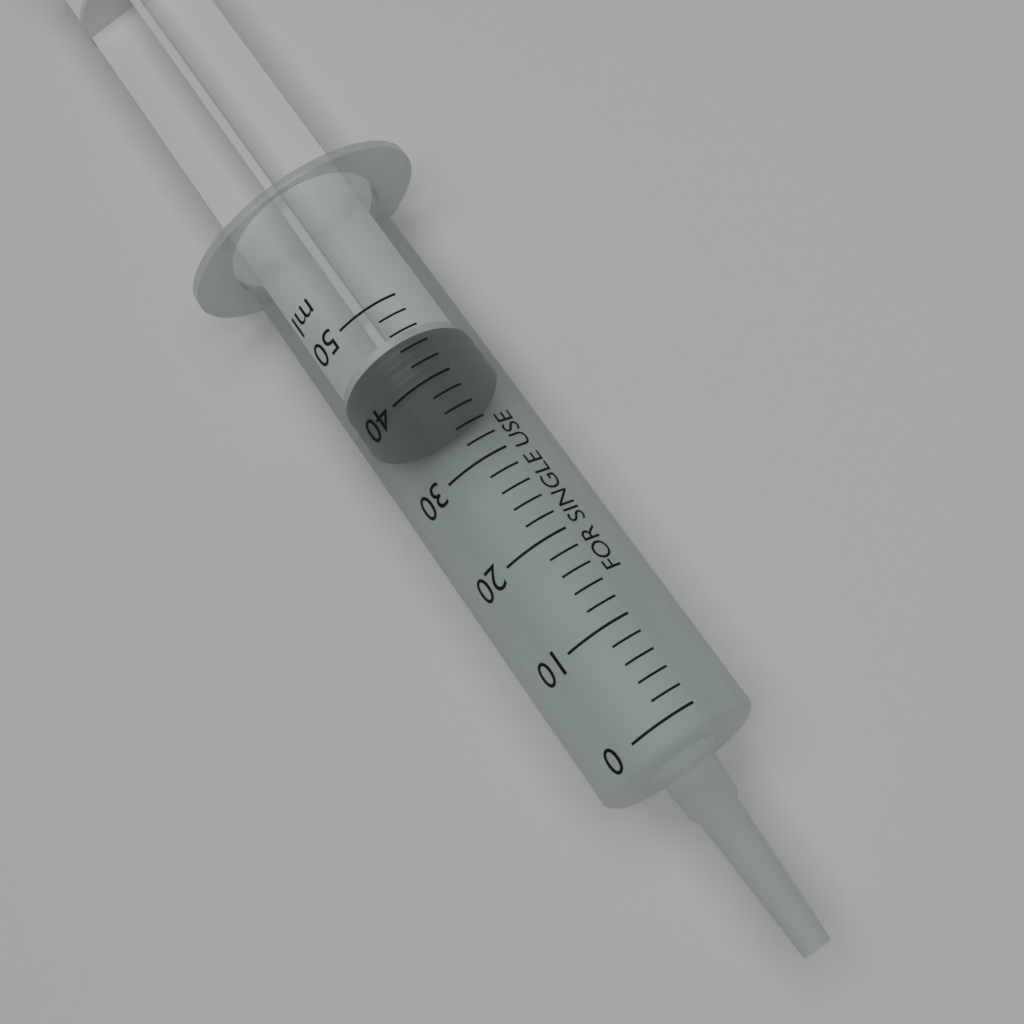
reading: 40 ml
